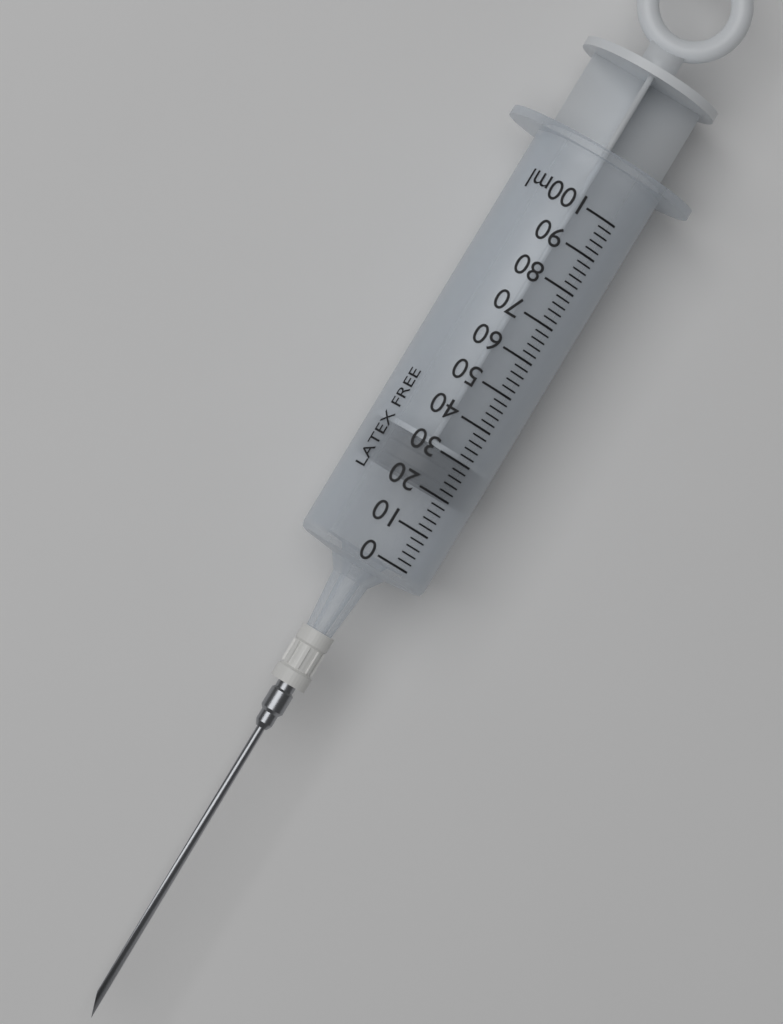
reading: 20 ml
